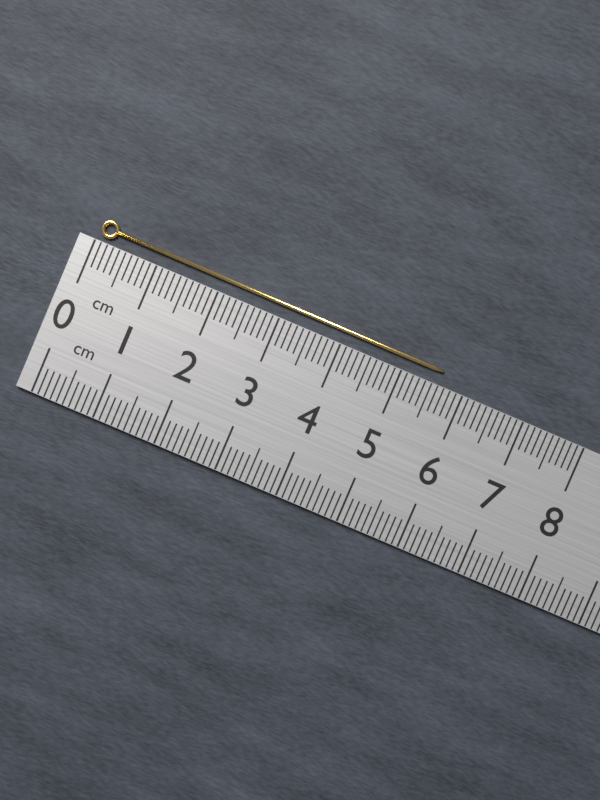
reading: 5.6 cm
